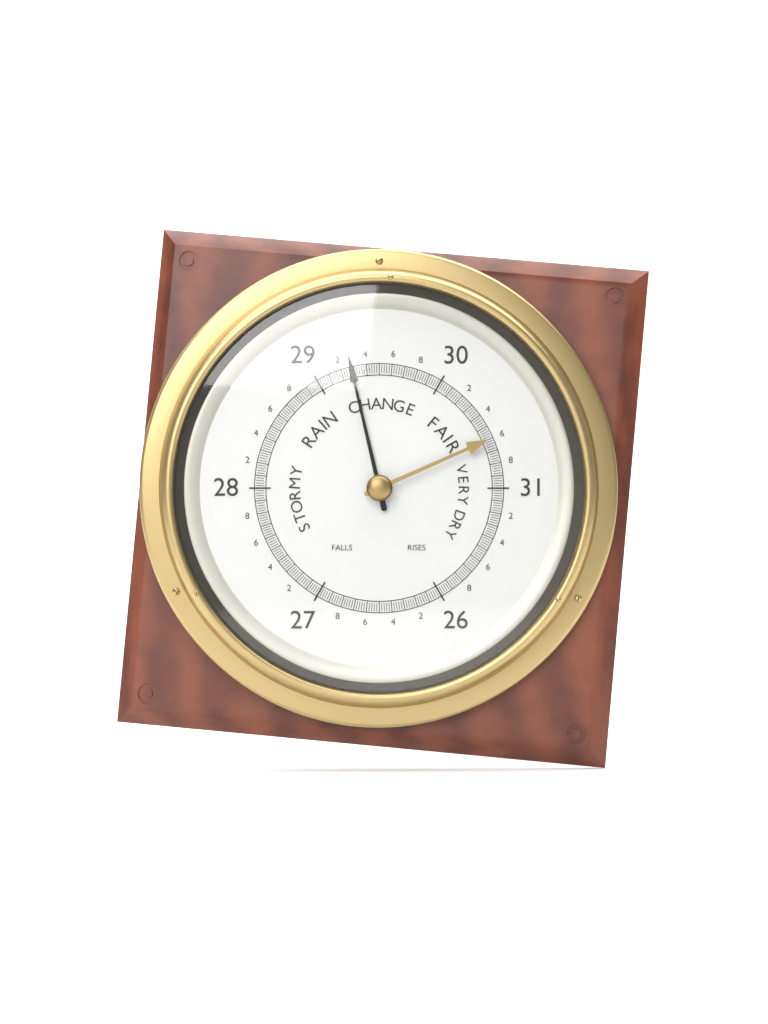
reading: 29.28 (no unit)
